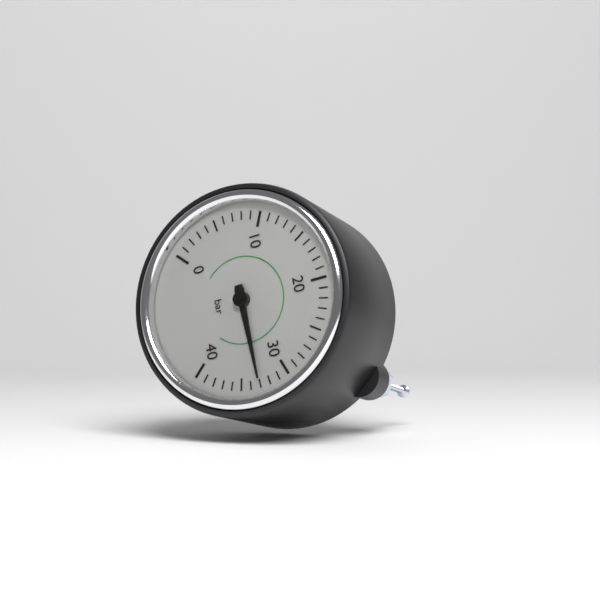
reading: 33 bar
